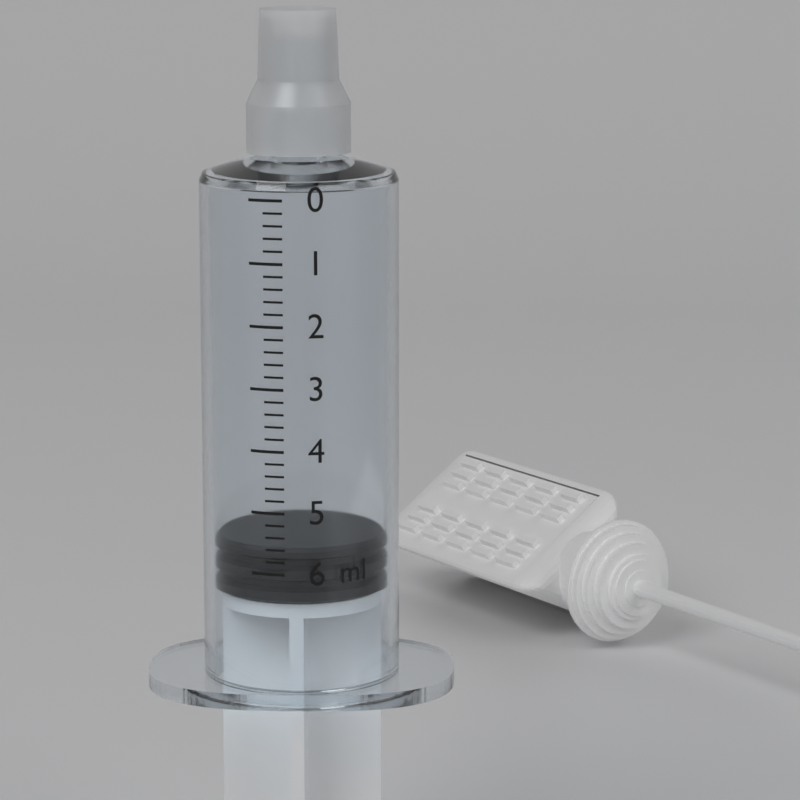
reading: 5.6 ml
